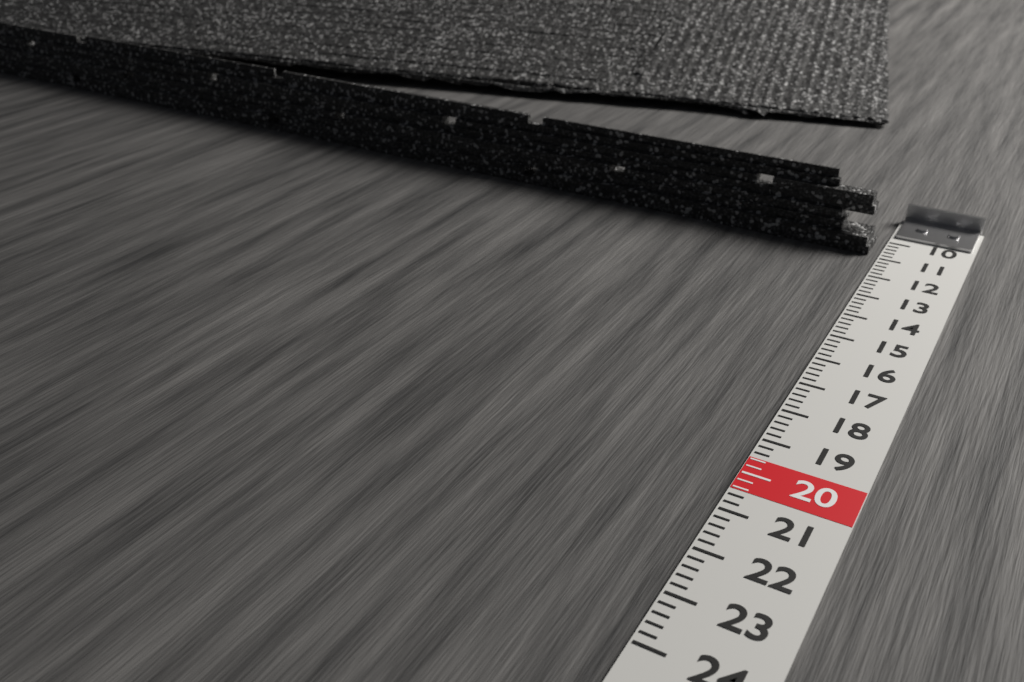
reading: 10.8 (no unit)
